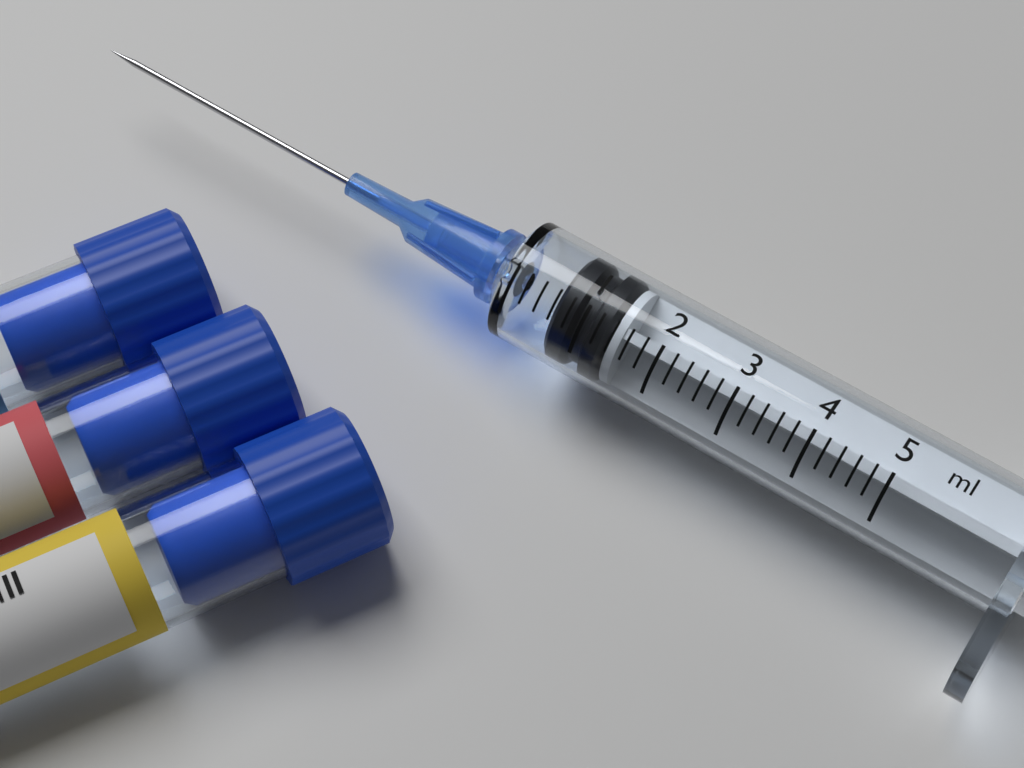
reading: 0.6 ml
